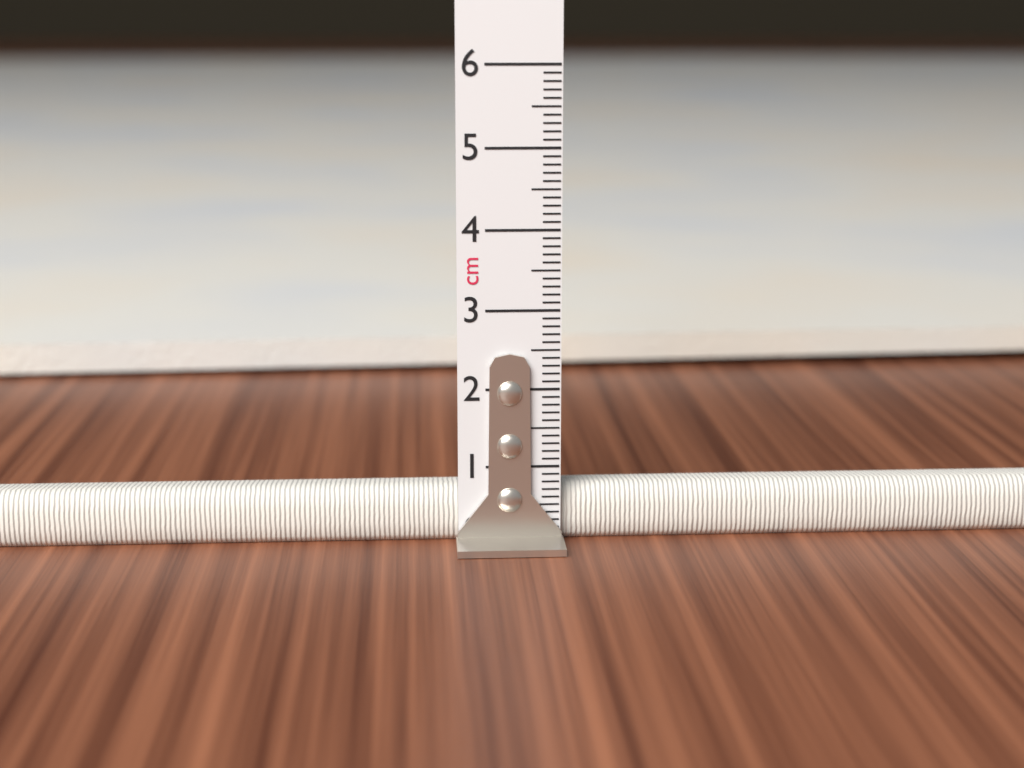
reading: 0.7 cm
